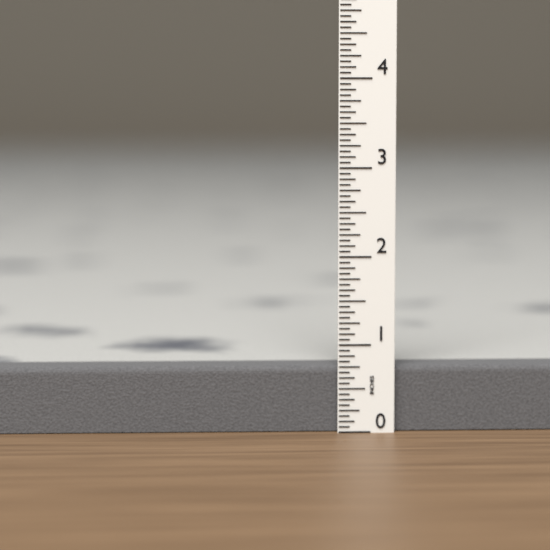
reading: 0.7500 in
